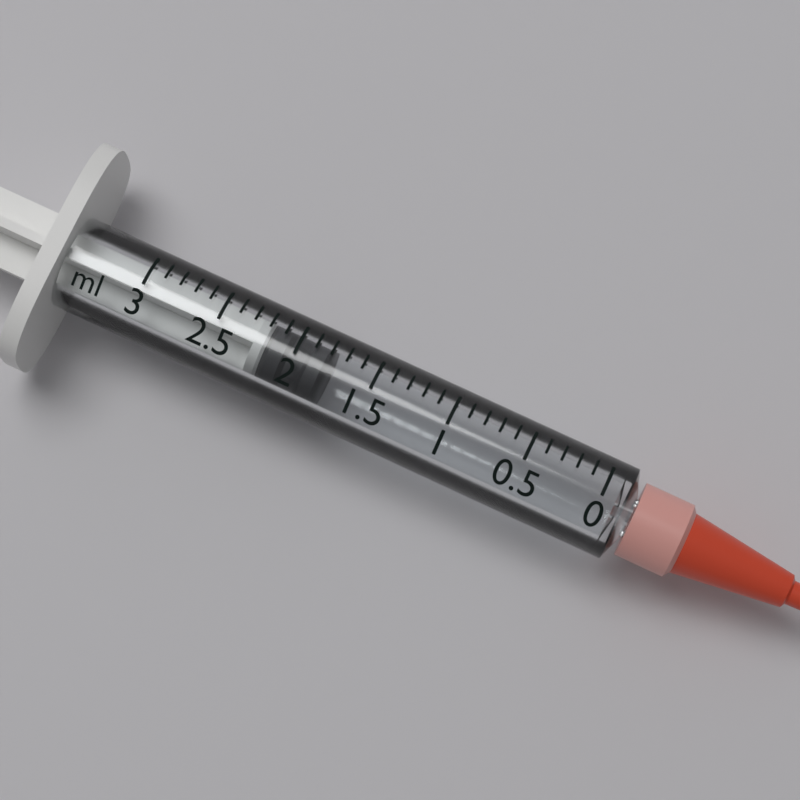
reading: 1.8 ml
